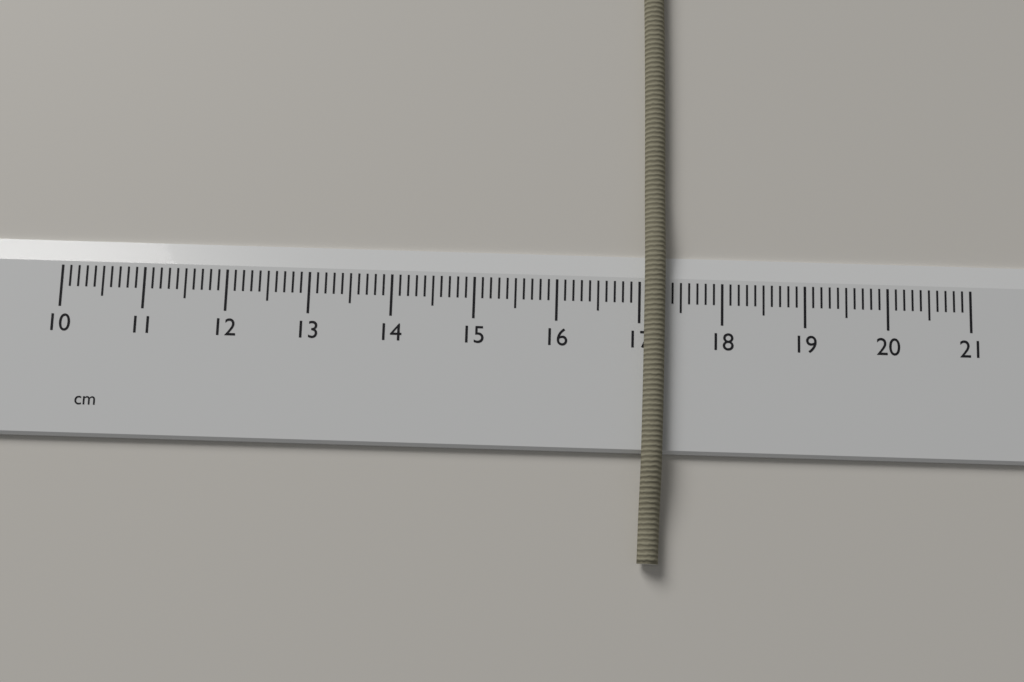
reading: 17.3 cm
